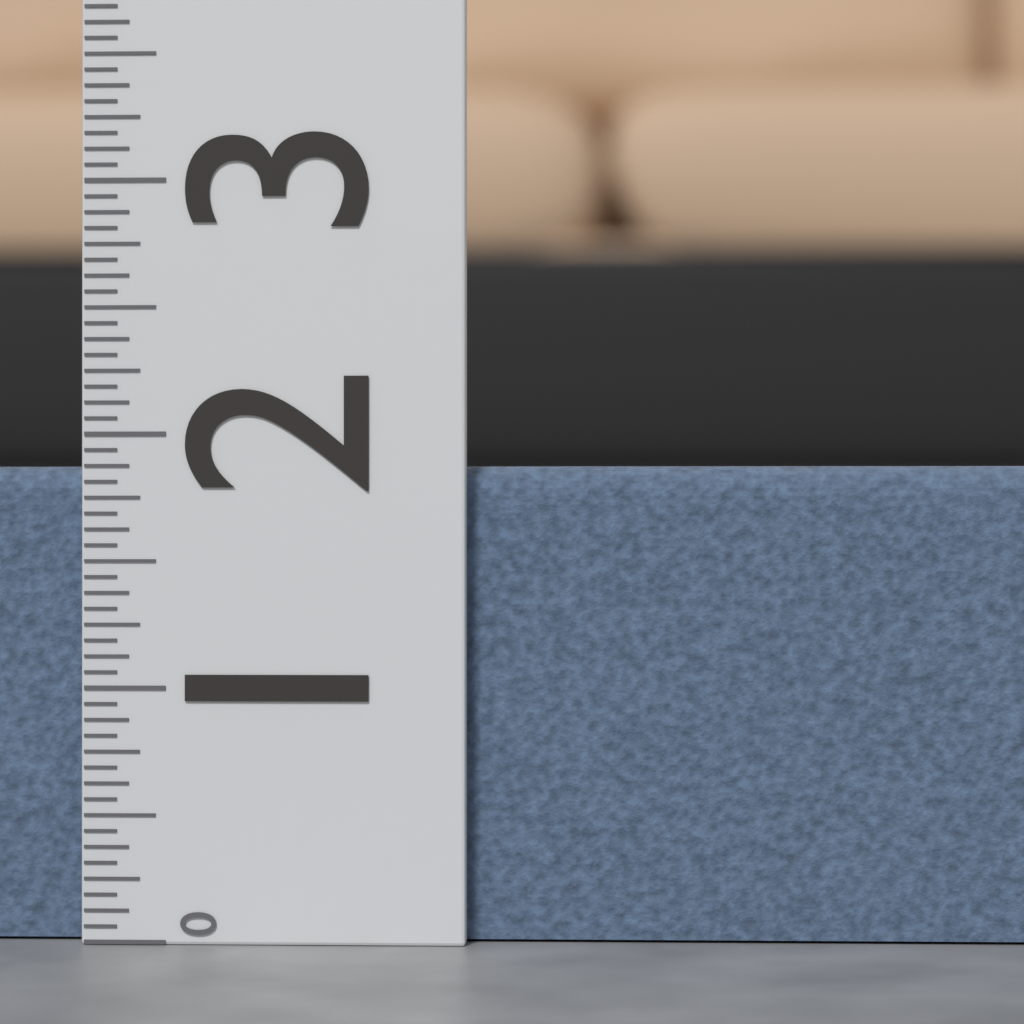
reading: 1.8750 (no unit)
